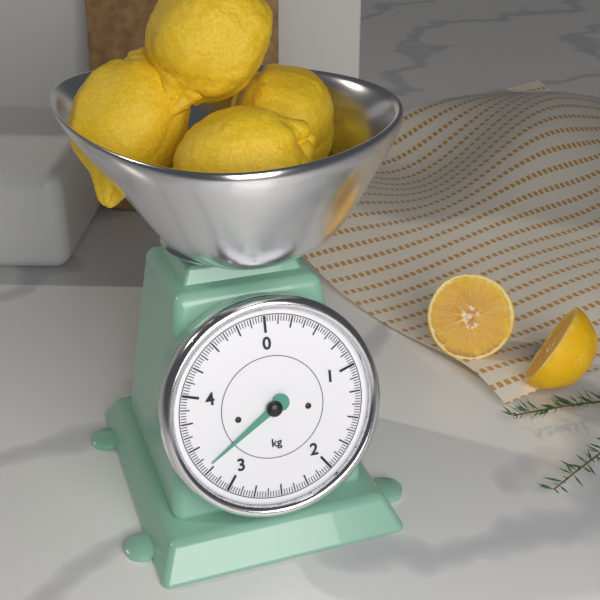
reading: 3.300 kg
